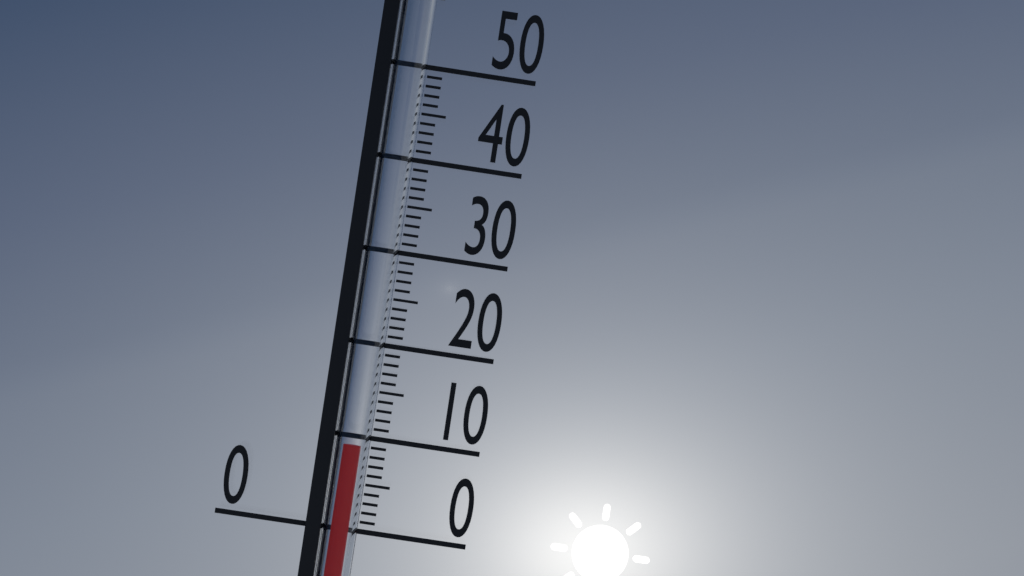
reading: 9 (no unit)
